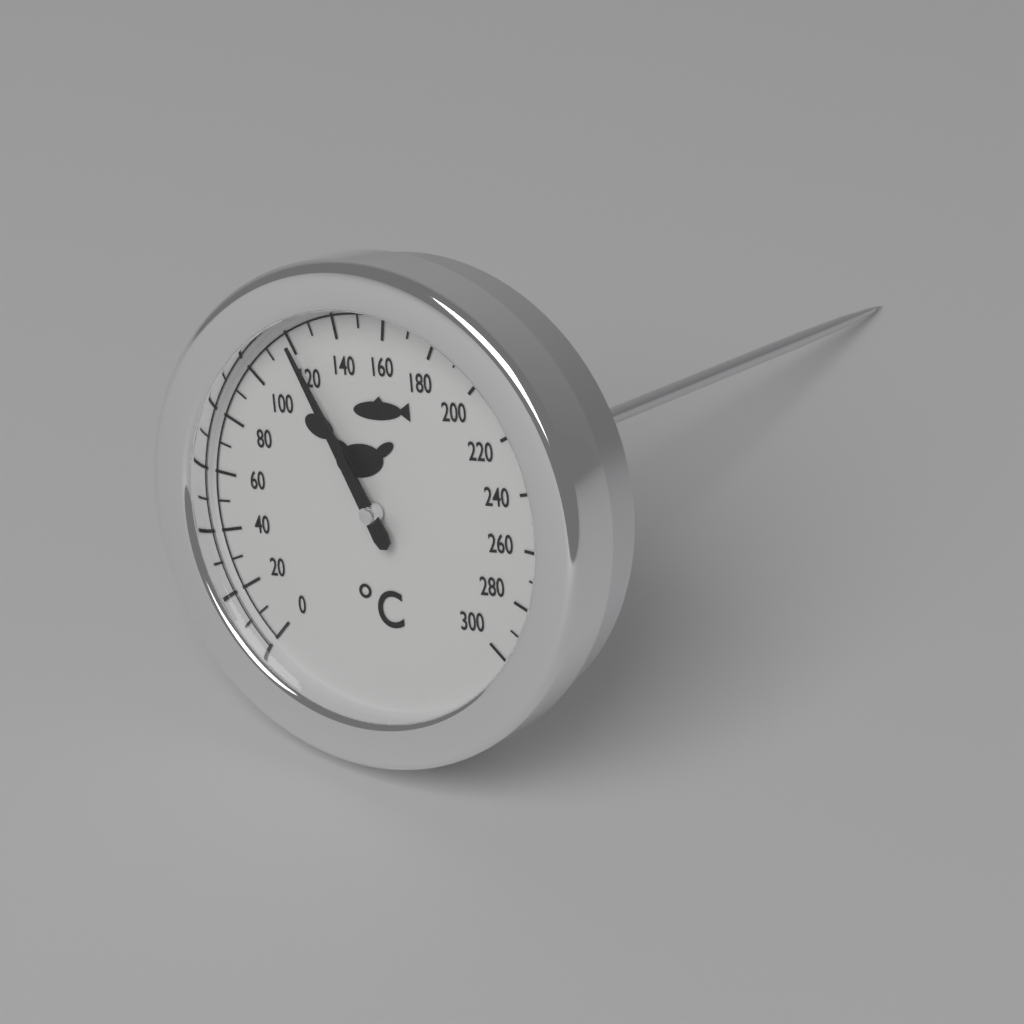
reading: 120 °C
